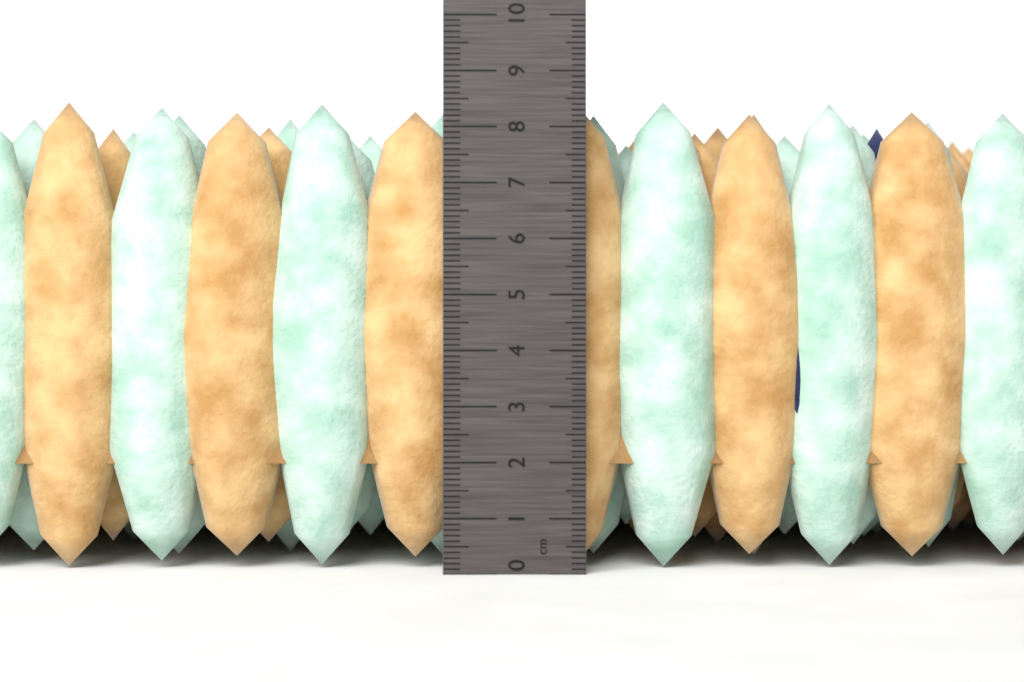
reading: 8.6 cm
